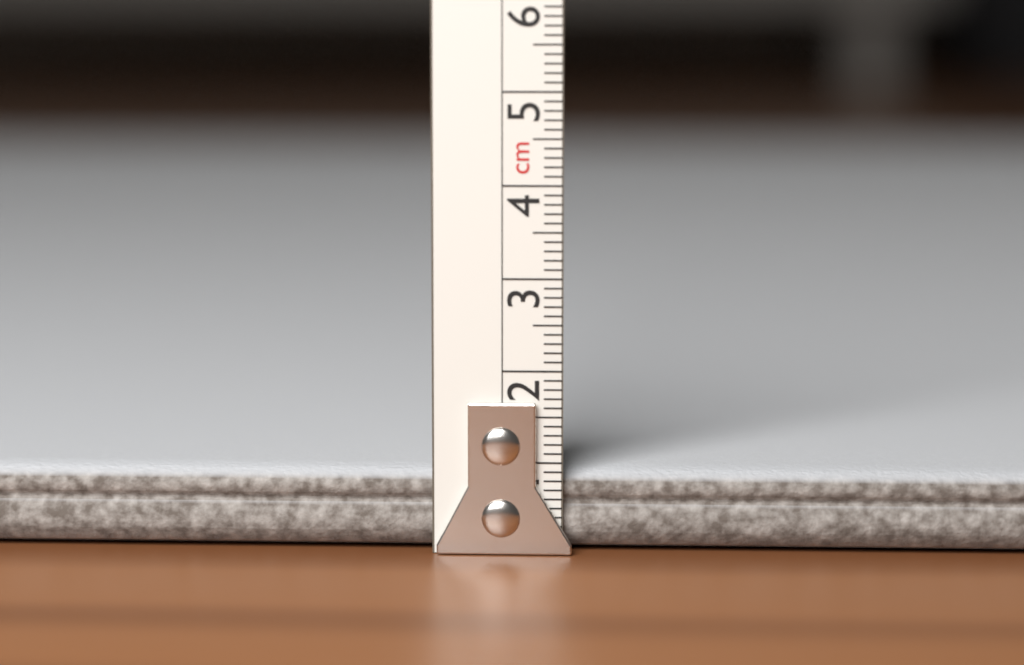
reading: 0.9 cm
